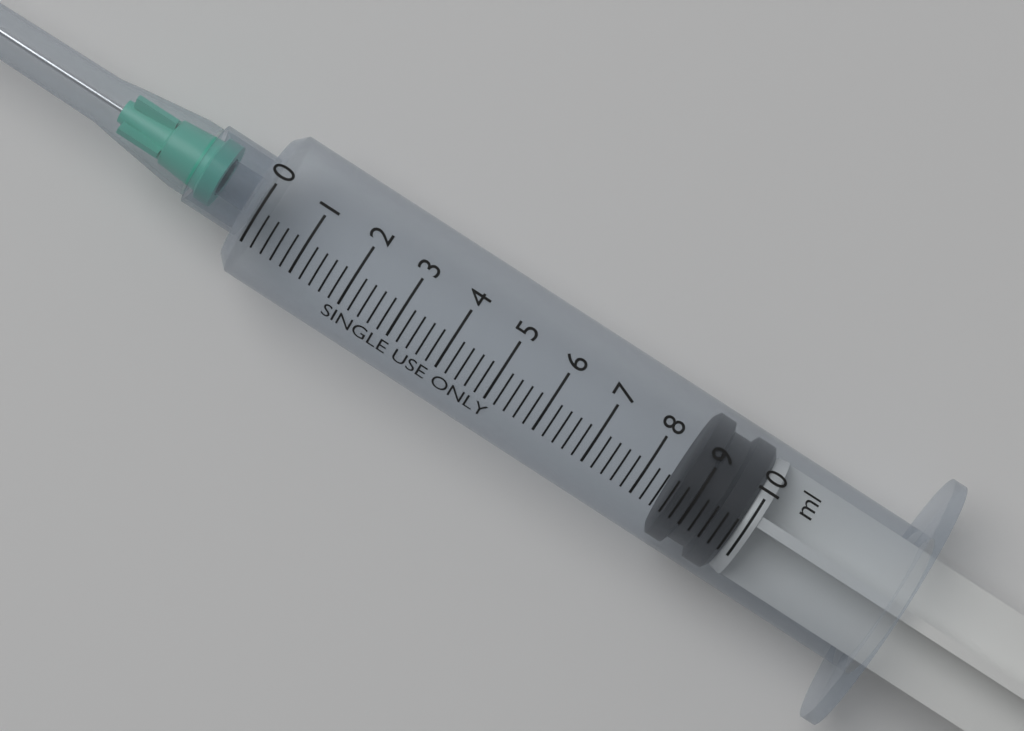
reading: 8.6 ml
